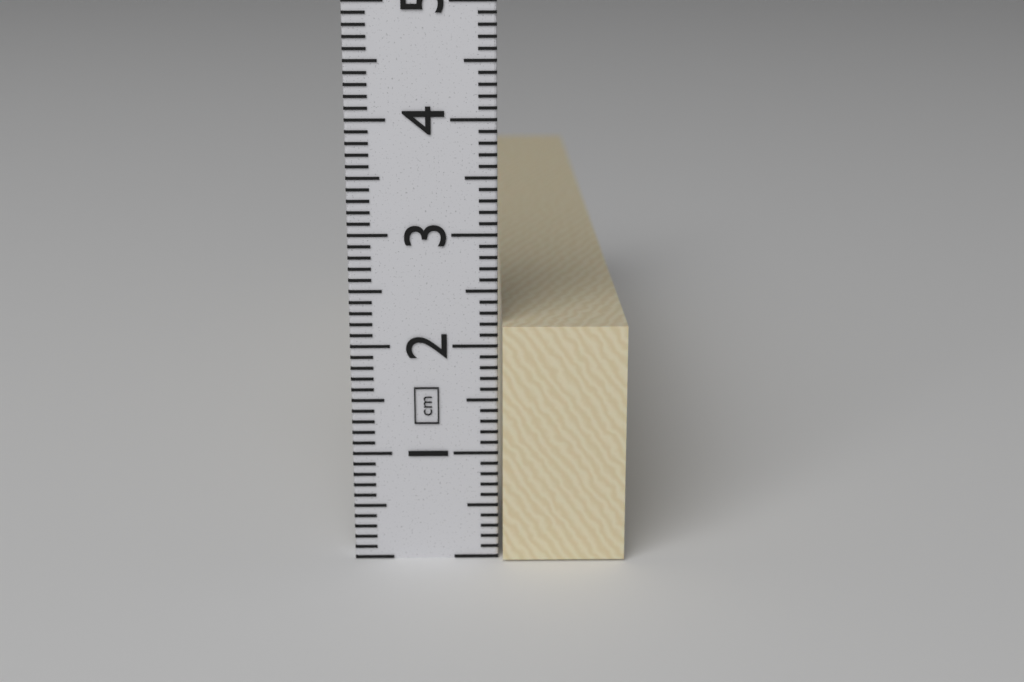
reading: 2.2 cm
